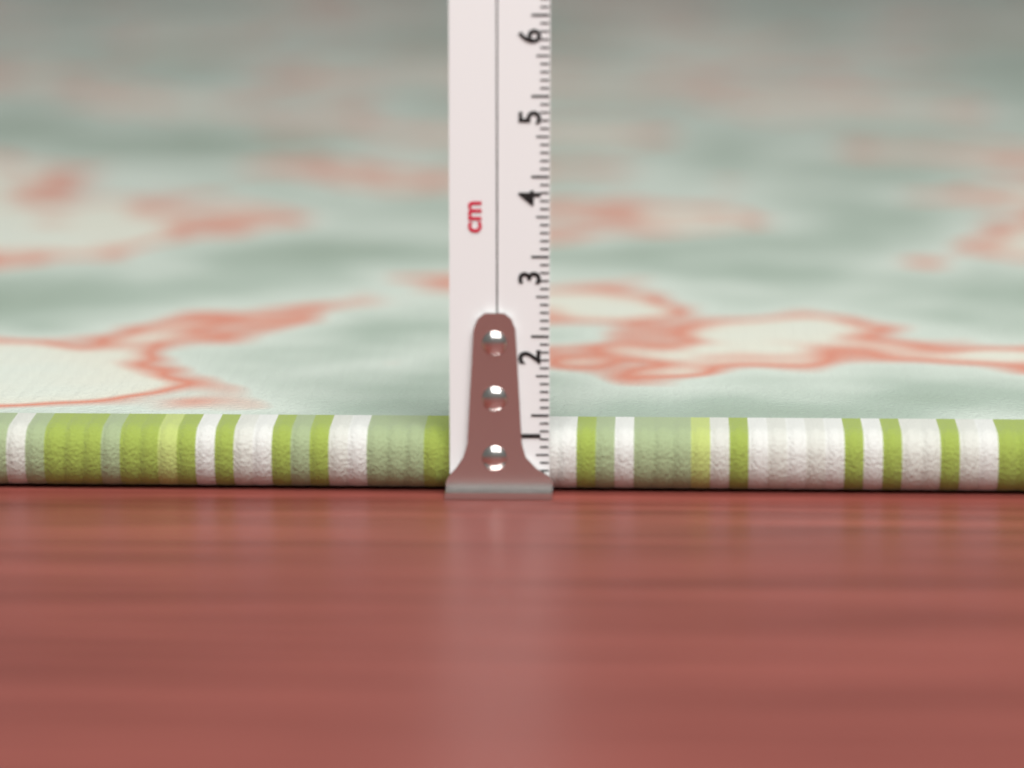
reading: 0.8 cm
